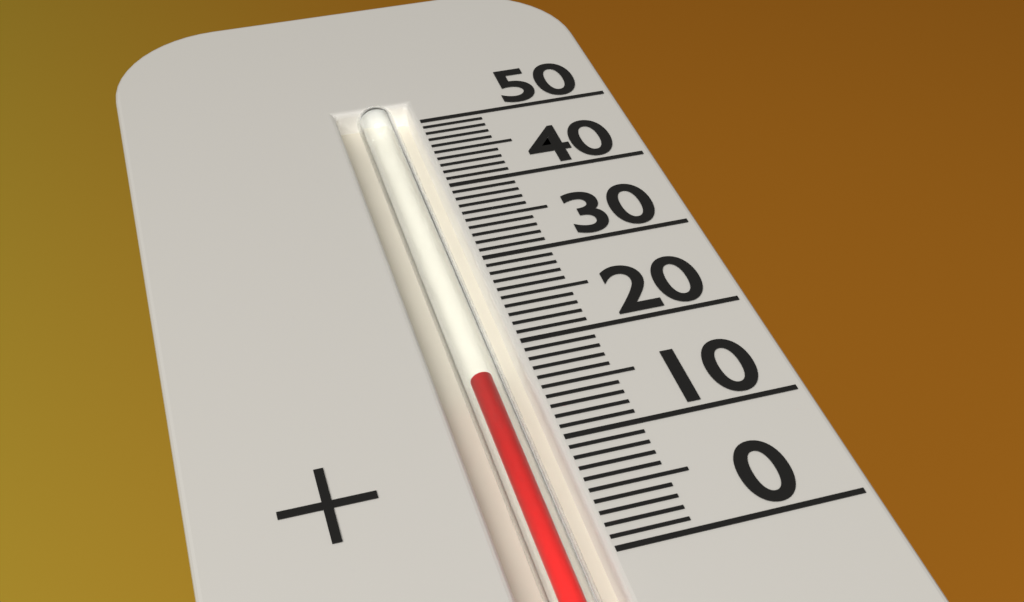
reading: 17 (no unit)
